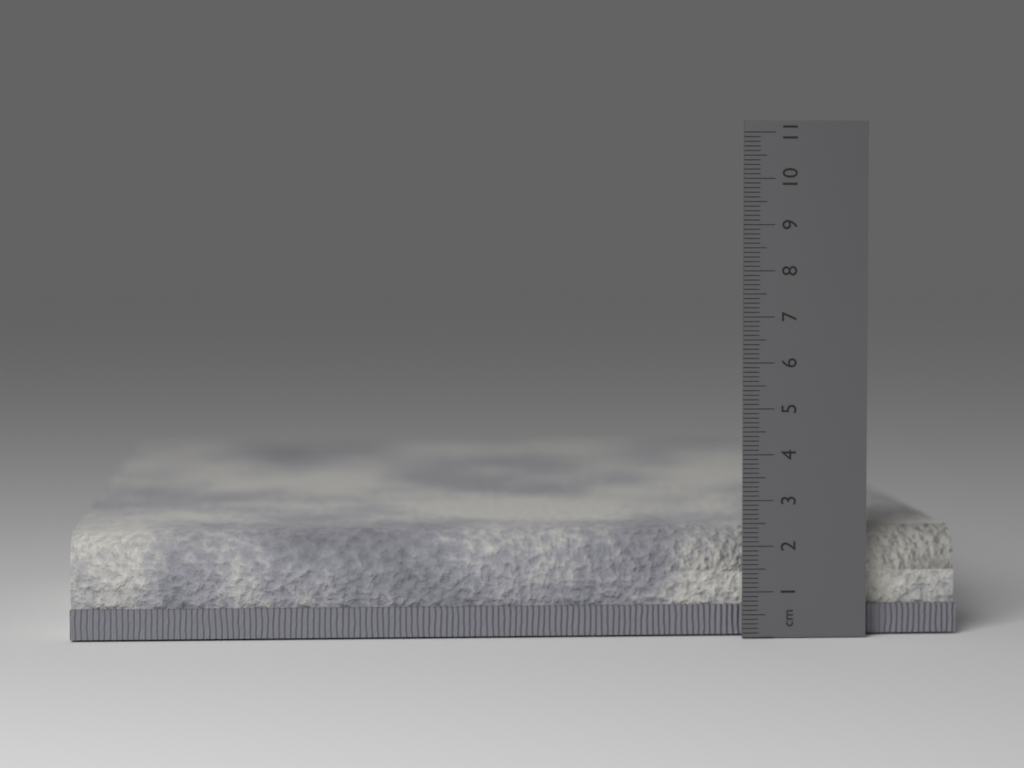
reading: 2.3 cm
